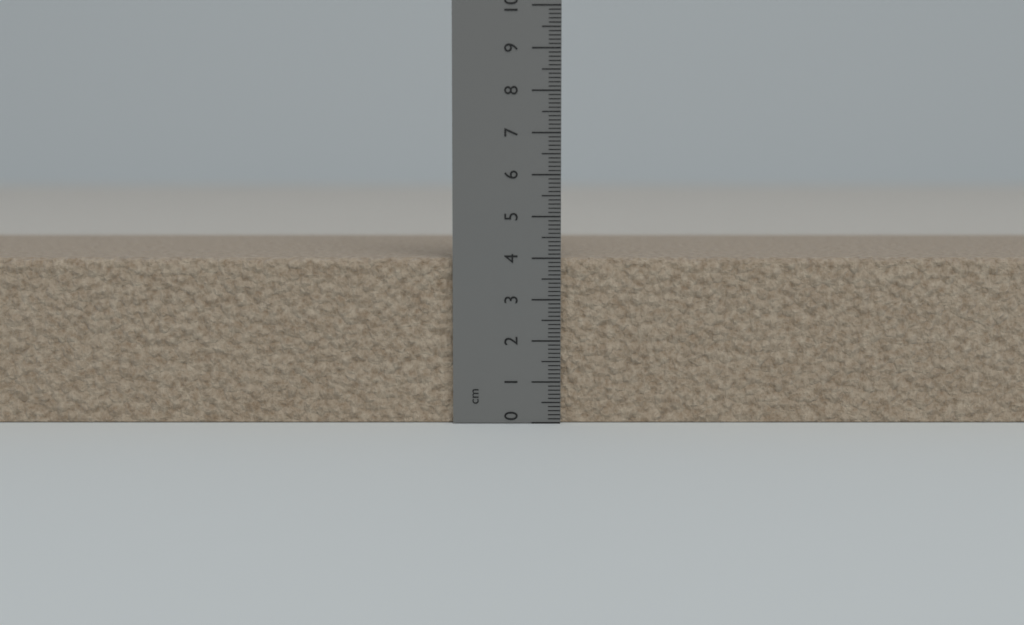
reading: 4.0 cm
